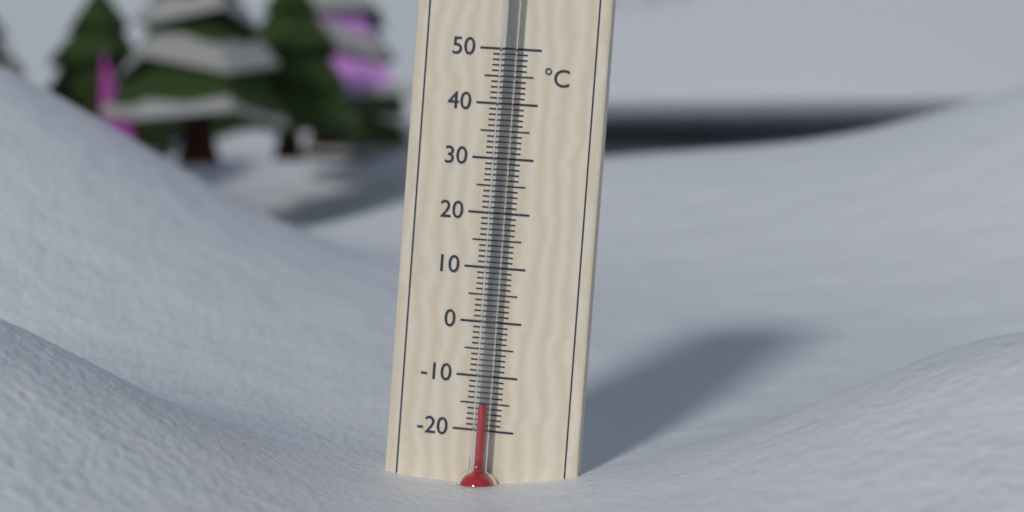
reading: -15 °C
